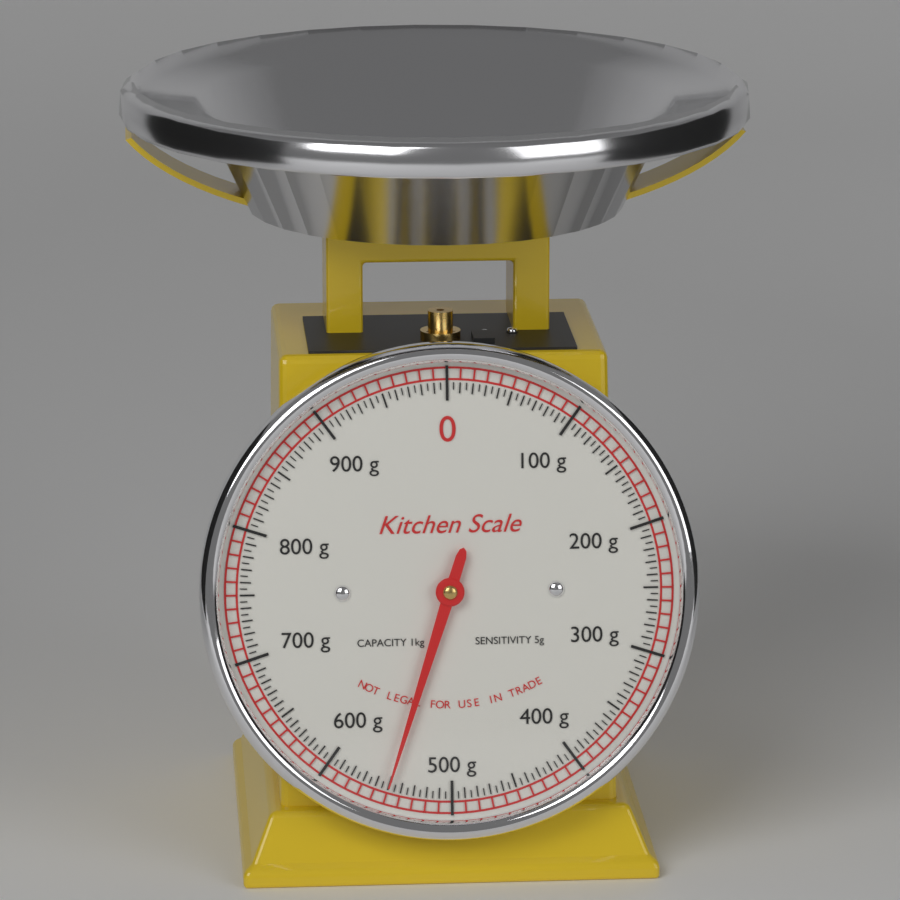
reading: 550 g
